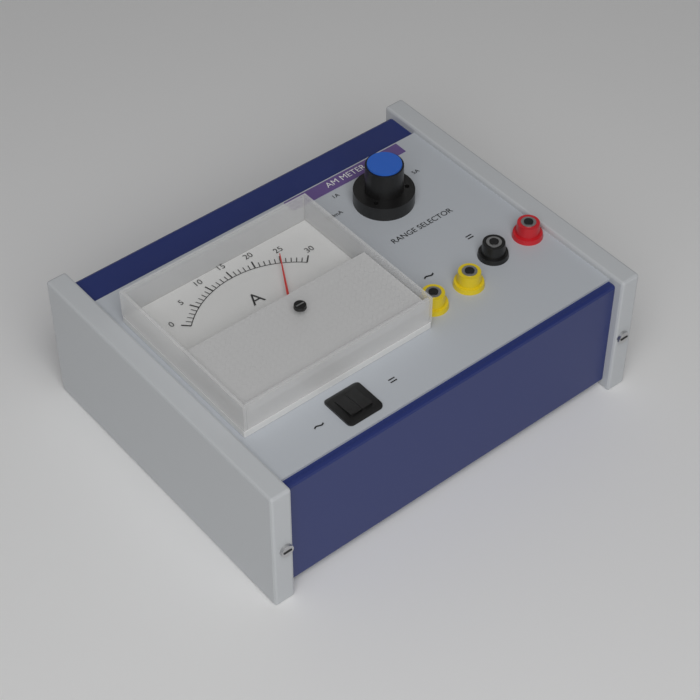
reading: 25 A
